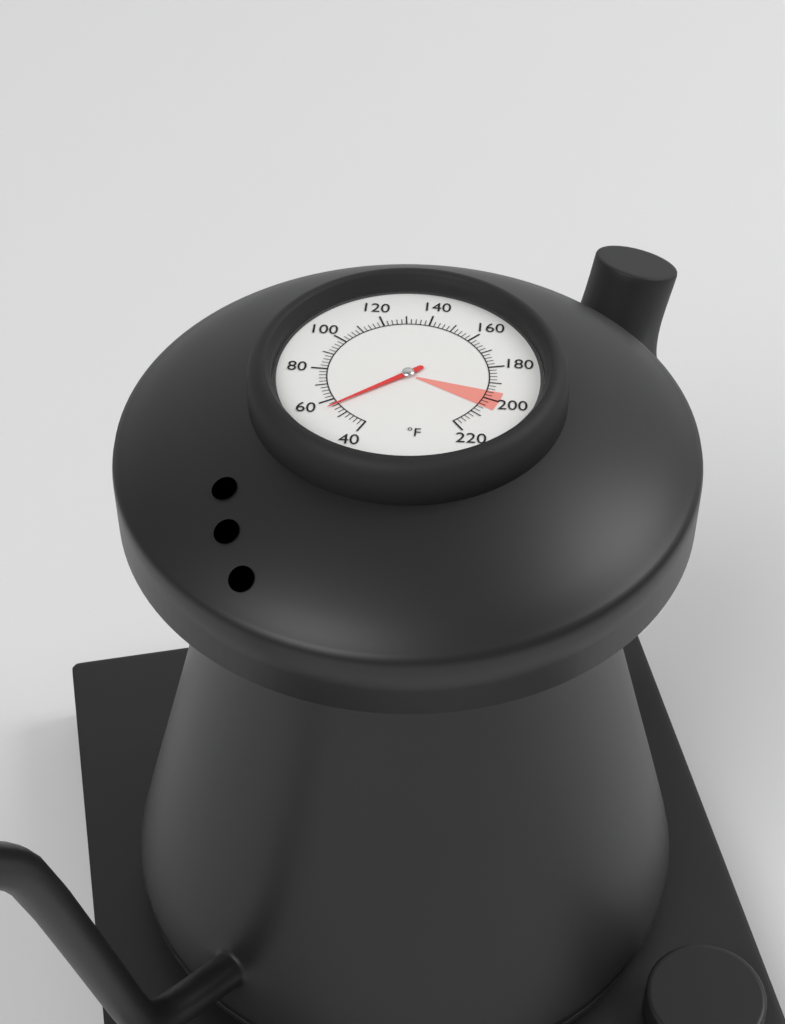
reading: 56 °F
